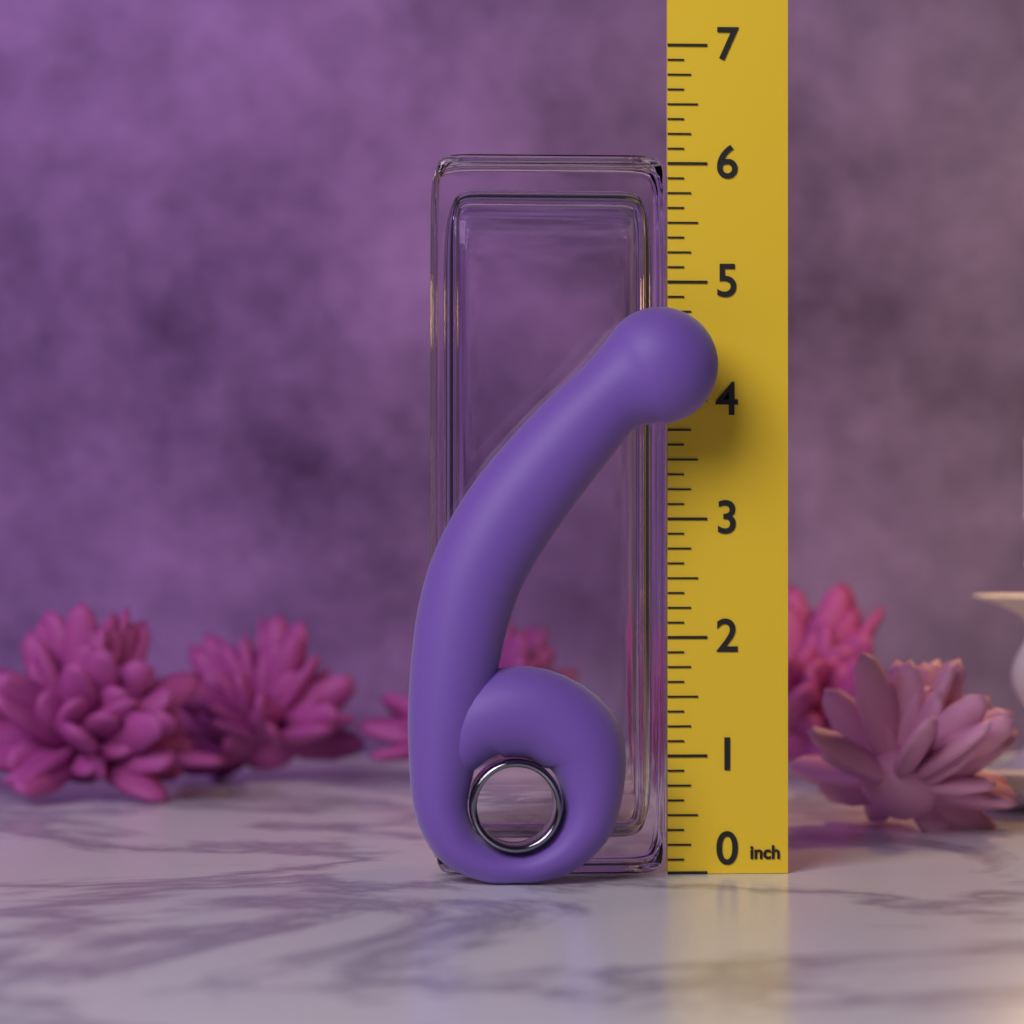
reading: 4.750 in
